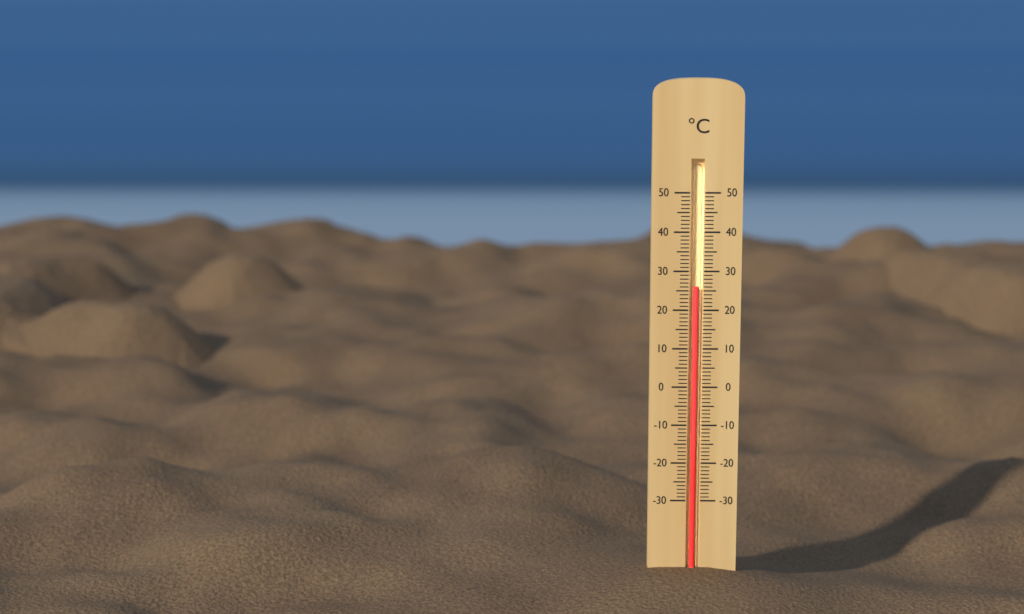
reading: 26 °C
